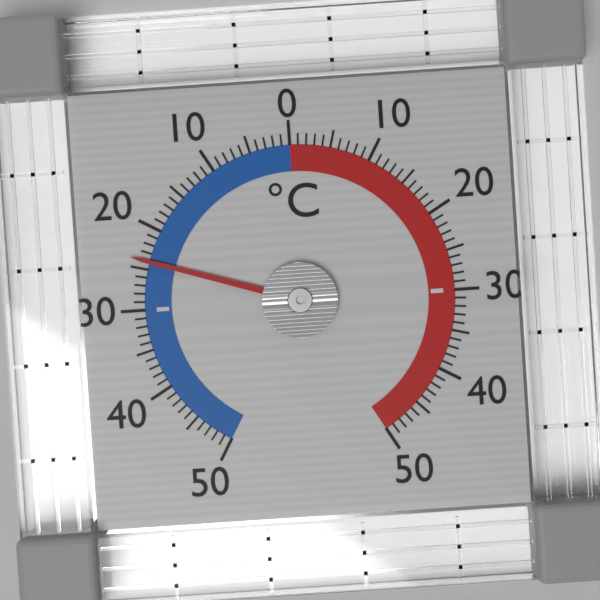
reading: -24 °C
